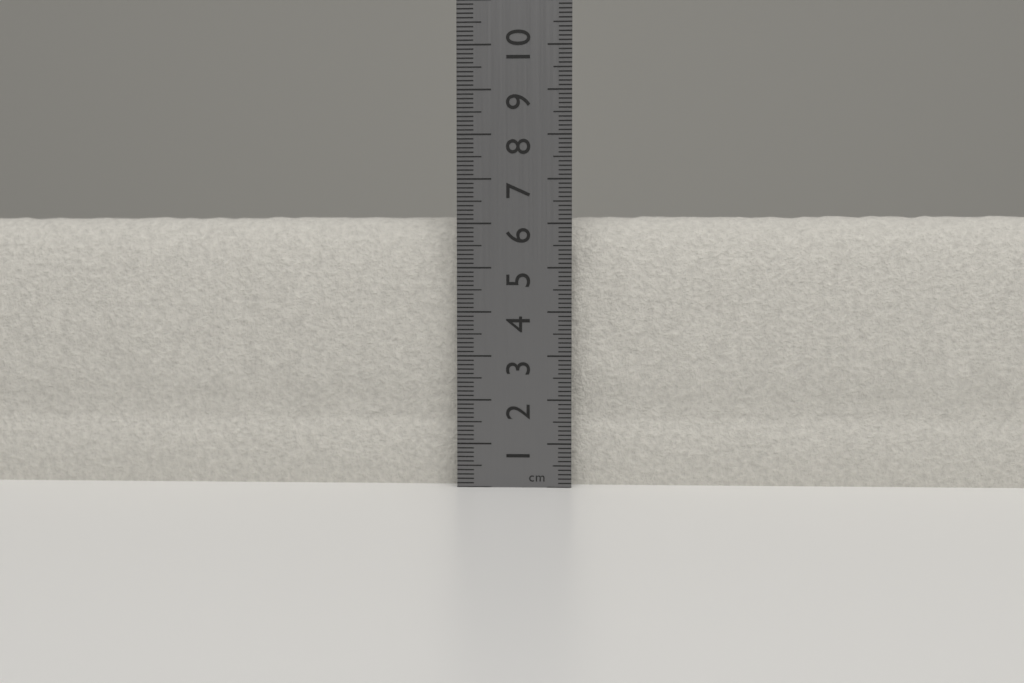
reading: 6.2 cm
